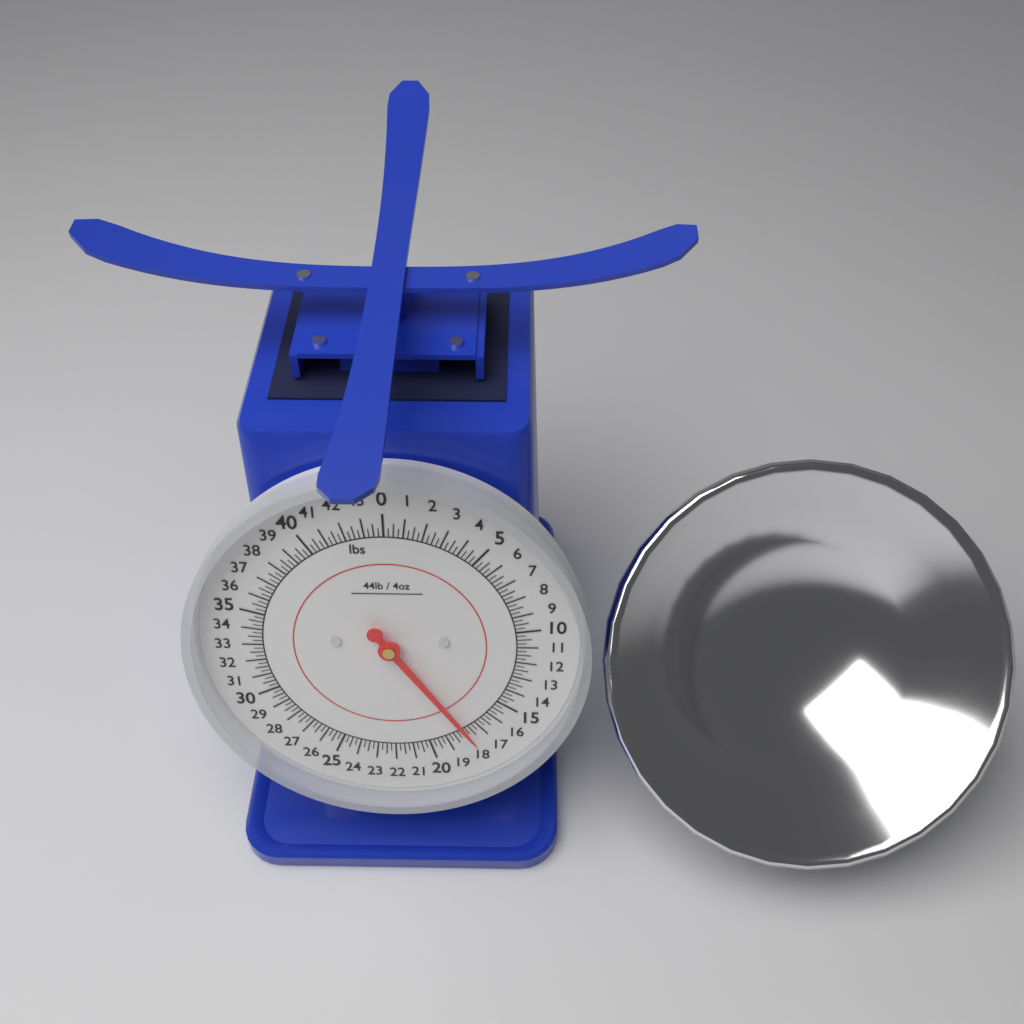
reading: 17.75 lbs
